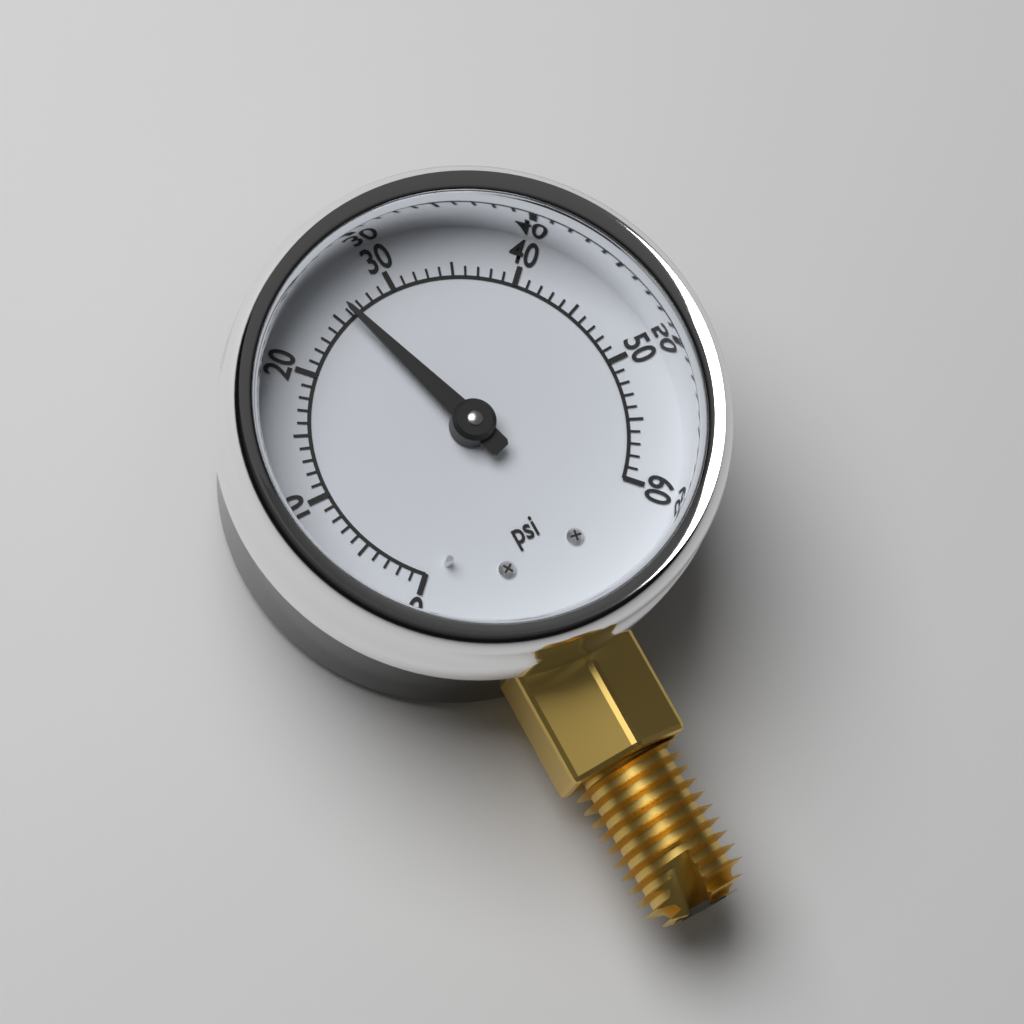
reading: 26 psi
